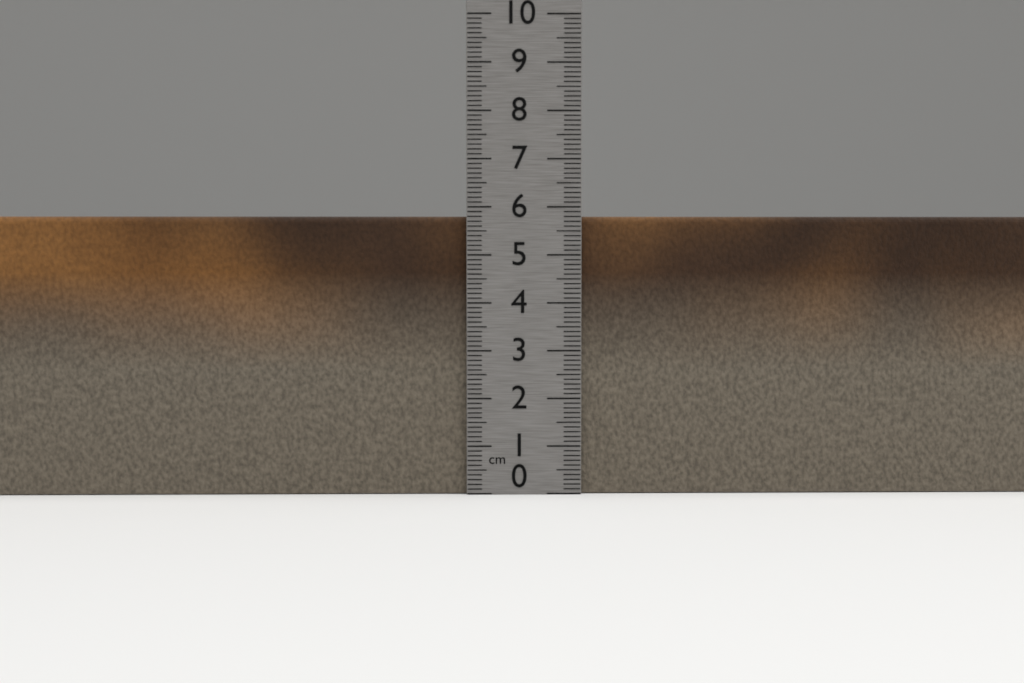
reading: 5.8 cm
